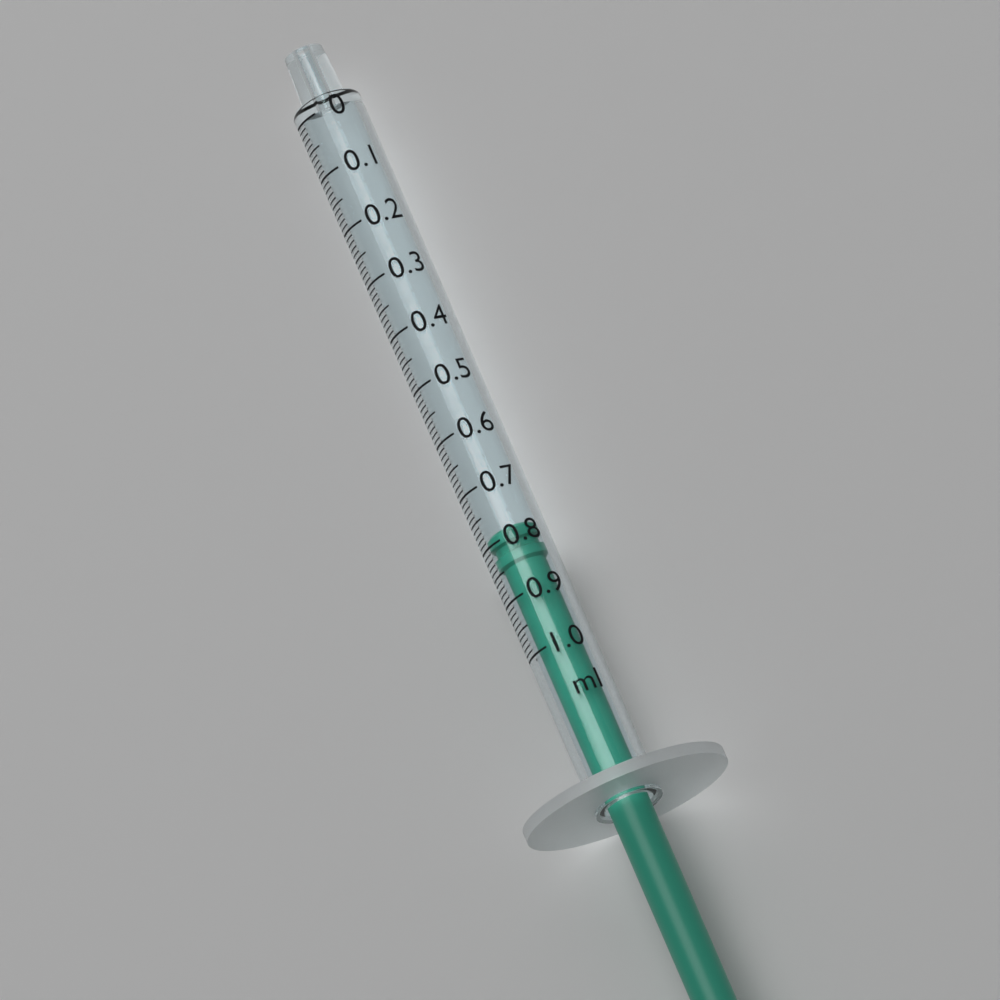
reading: 0.78 ml
